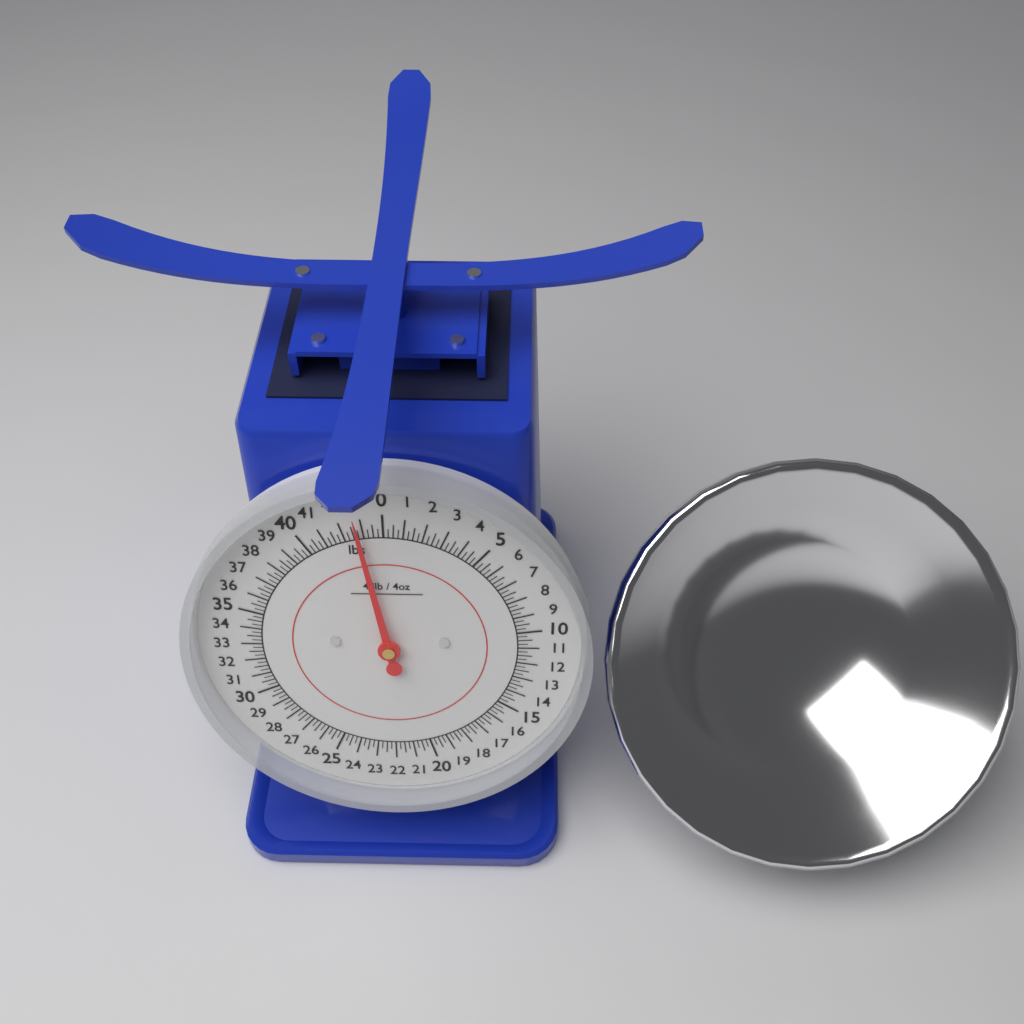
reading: 42.75 lbs
